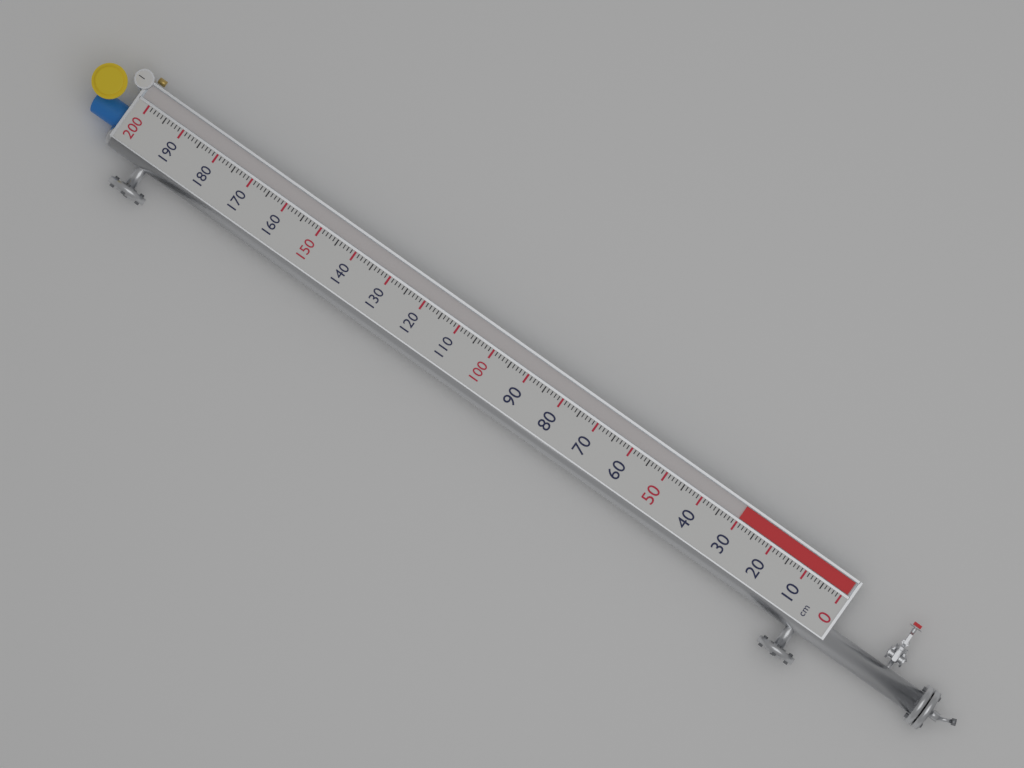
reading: 30 cm
